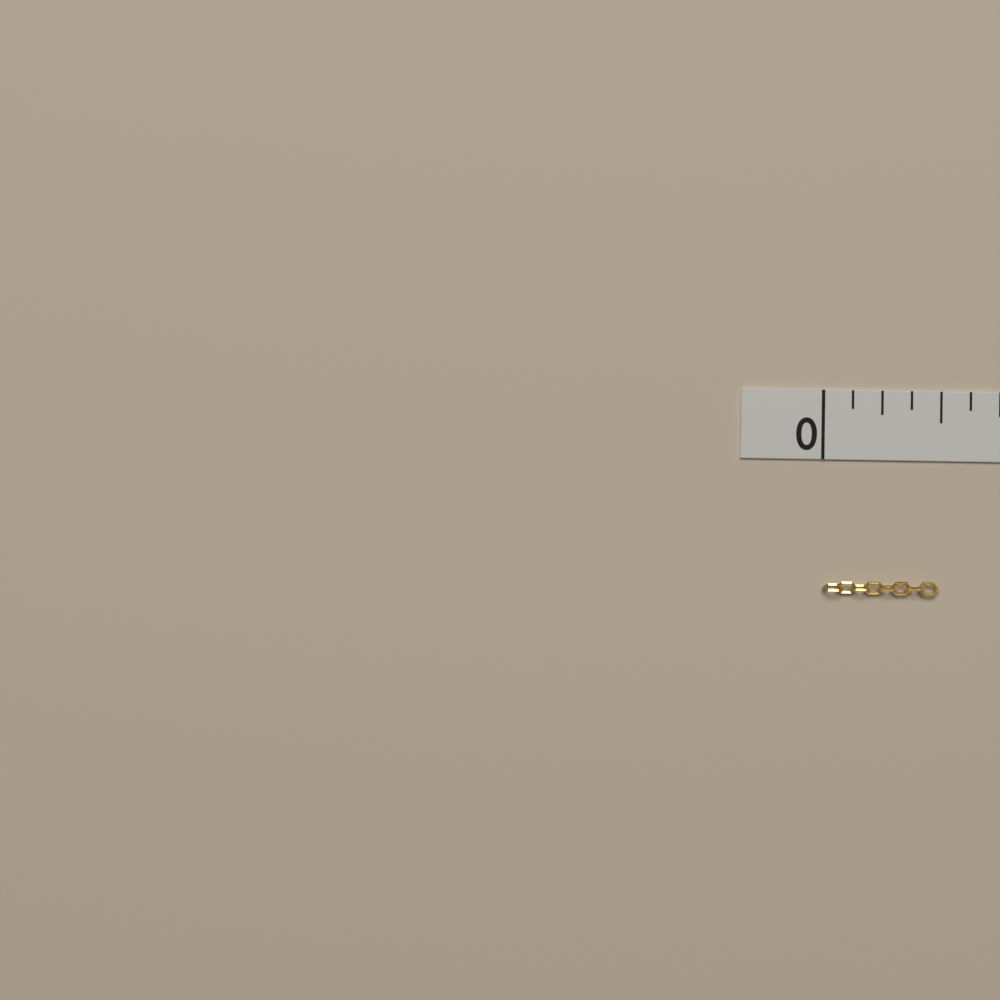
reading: 0.500 in
